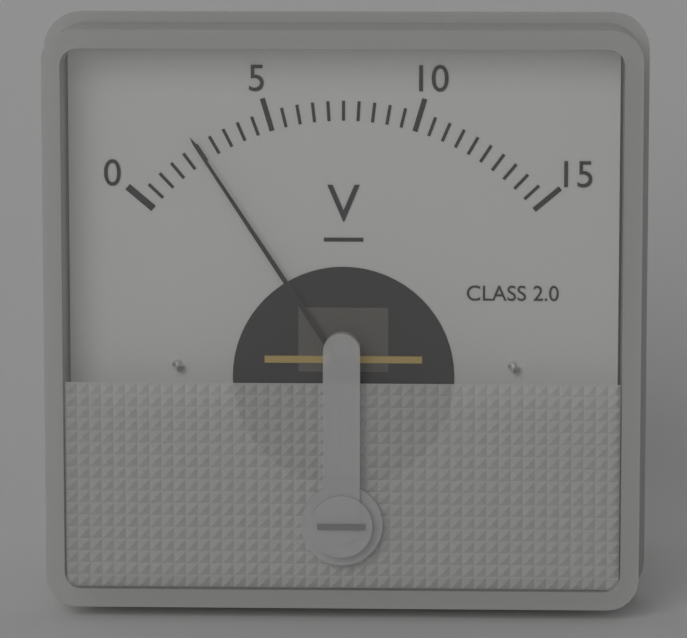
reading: 2.5 V
